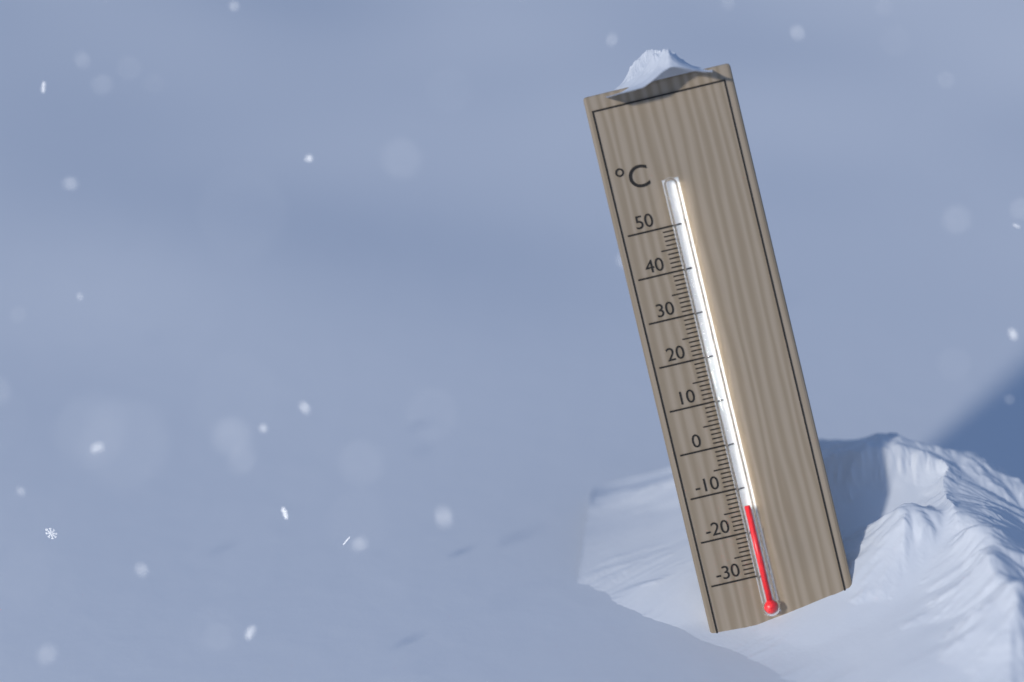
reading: -14 °C
